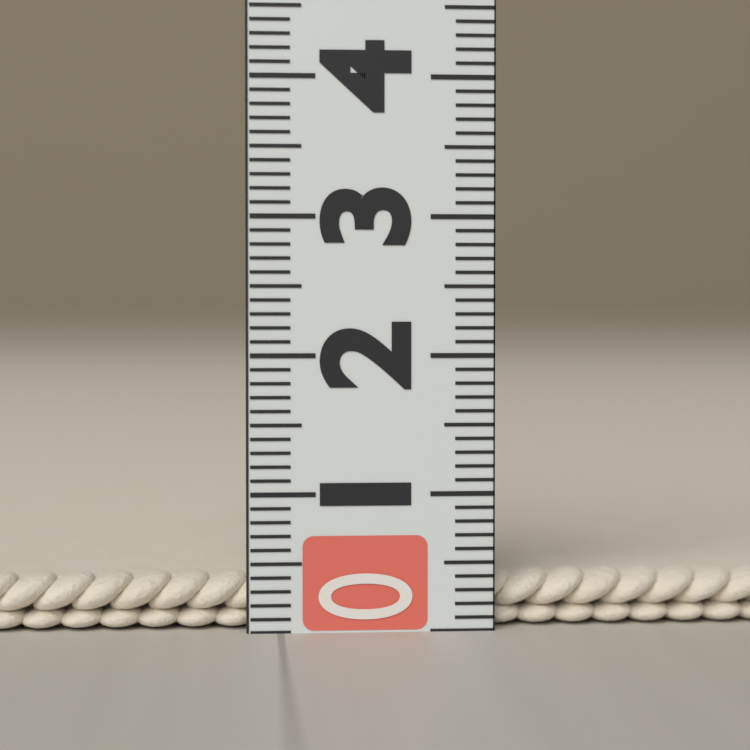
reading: 0.4 (no unit)
